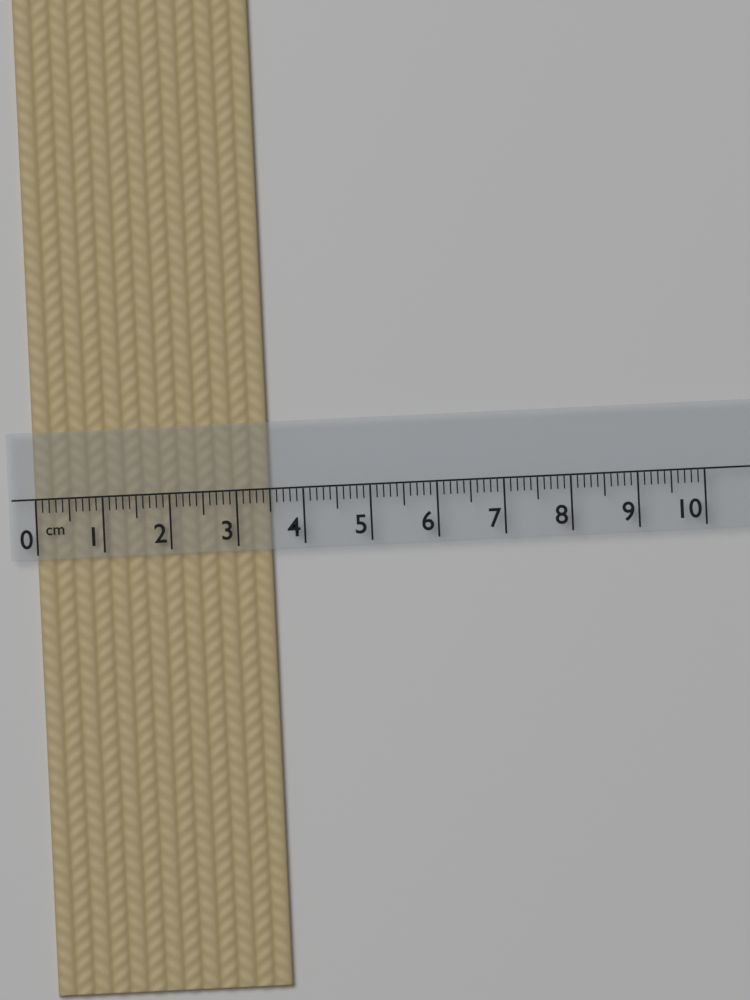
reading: 3.5 cm
